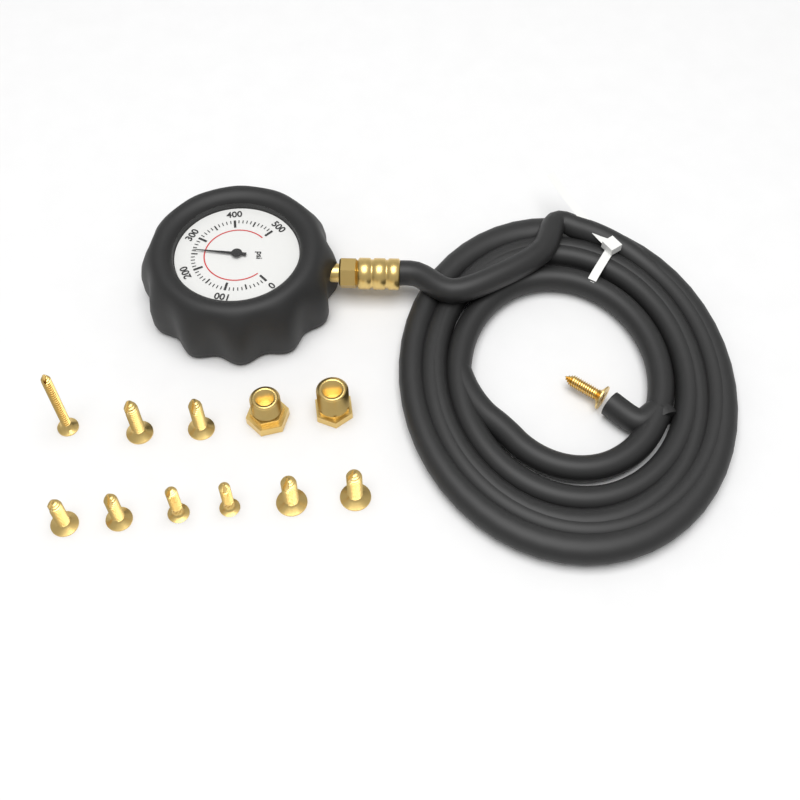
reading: 260 psi
